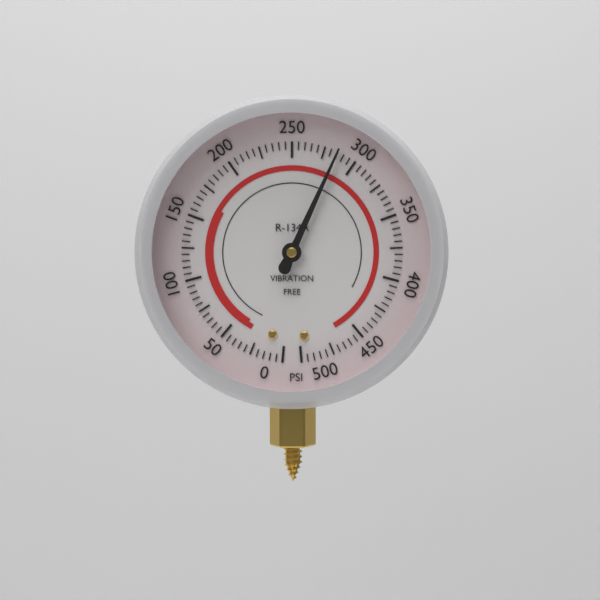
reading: 285 psi
